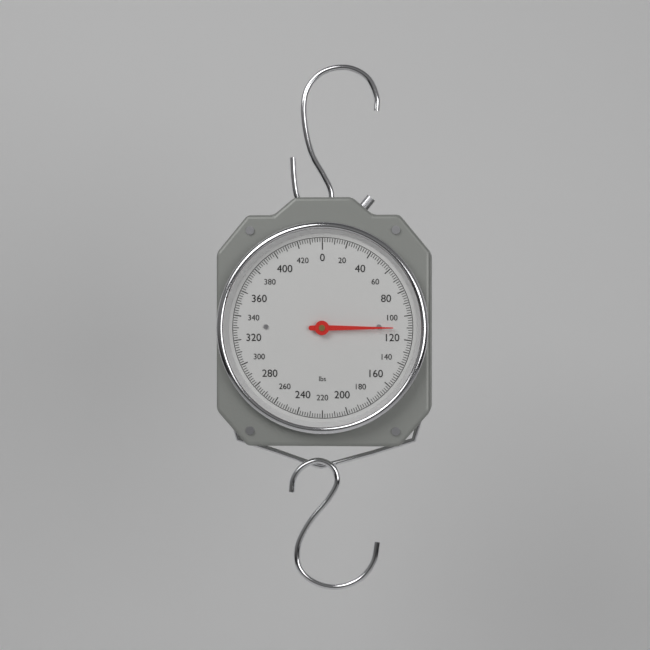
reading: 110 lbs
